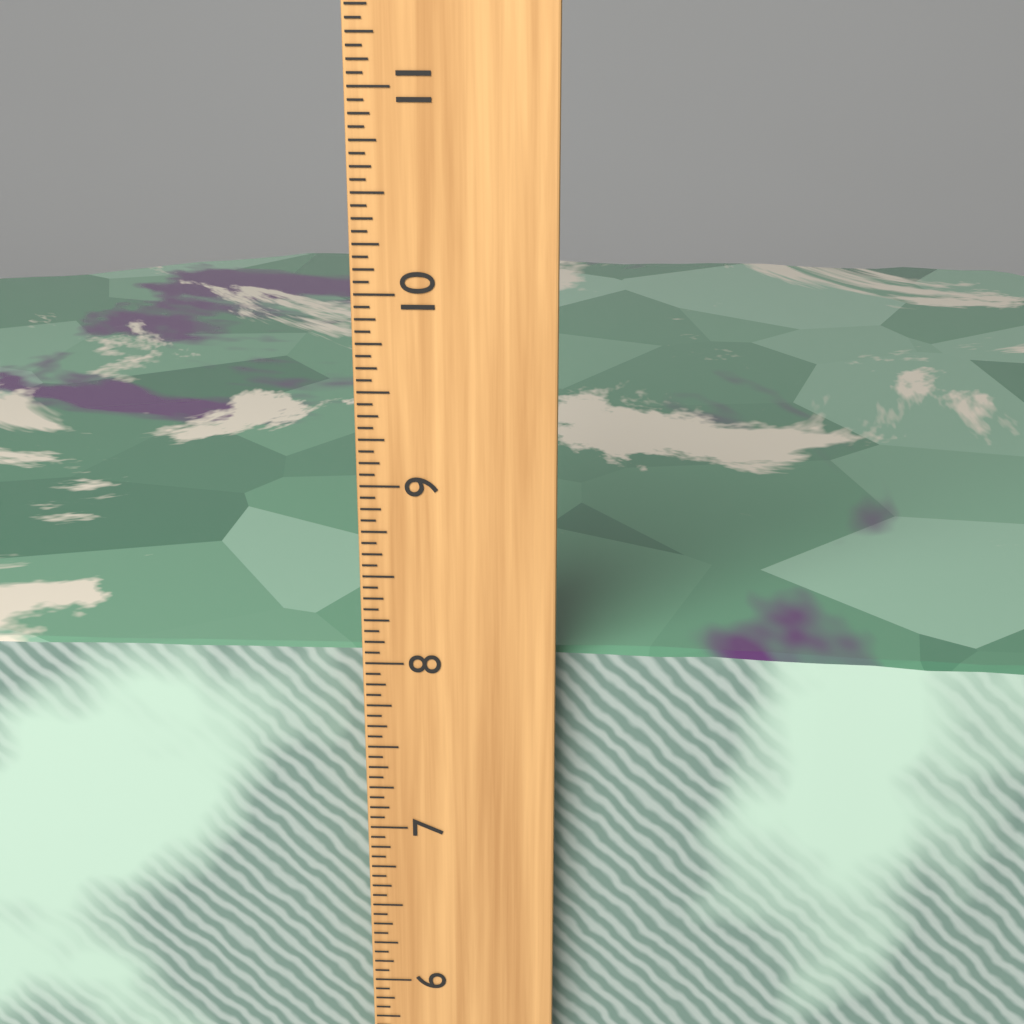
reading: 8.0000 inch
